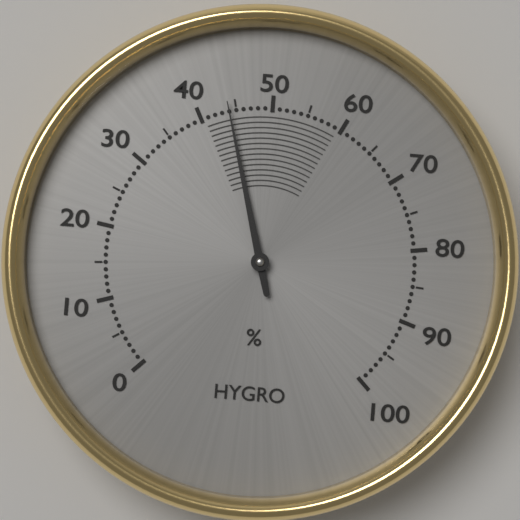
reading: 44 %
